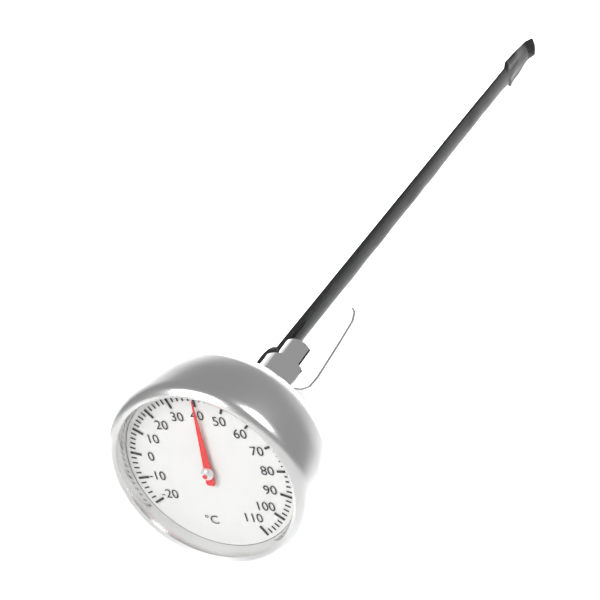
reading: 40 °C
